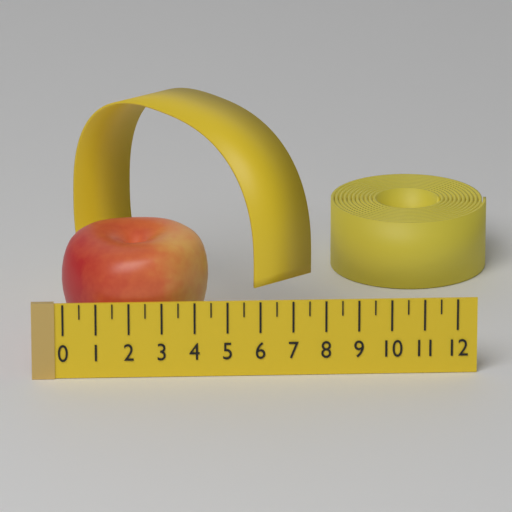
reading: 4.5 (no unit)
